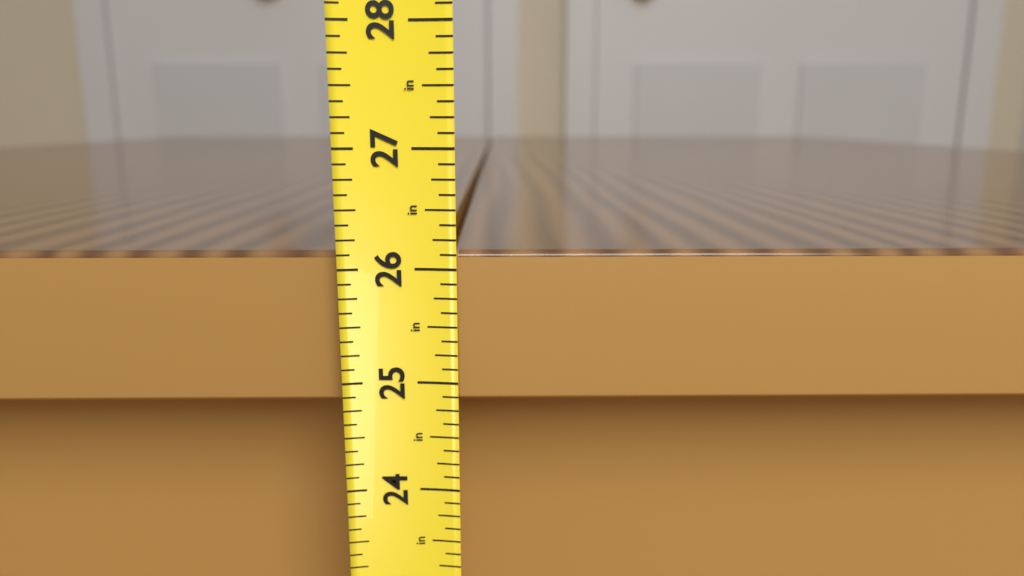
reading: 26.125 in
